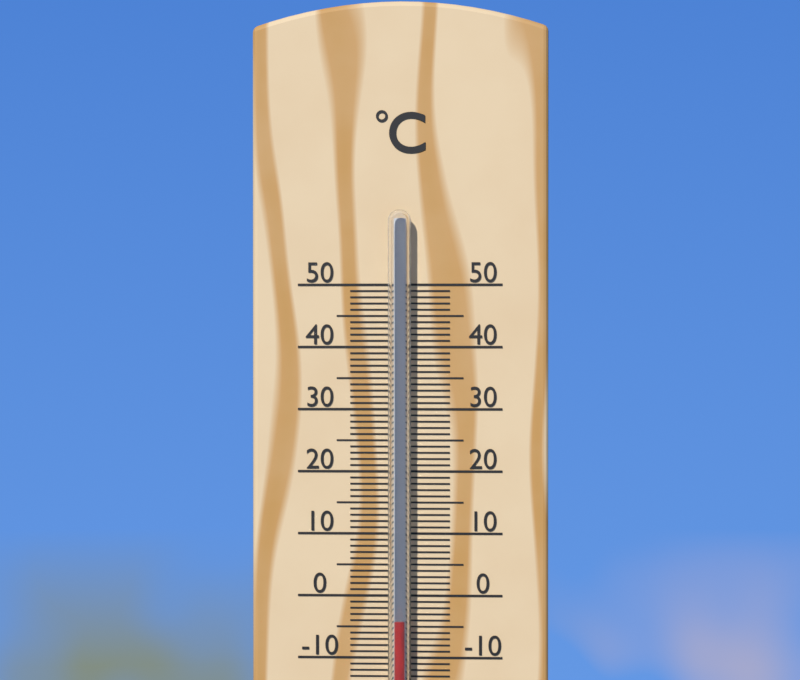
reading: -4 °C
